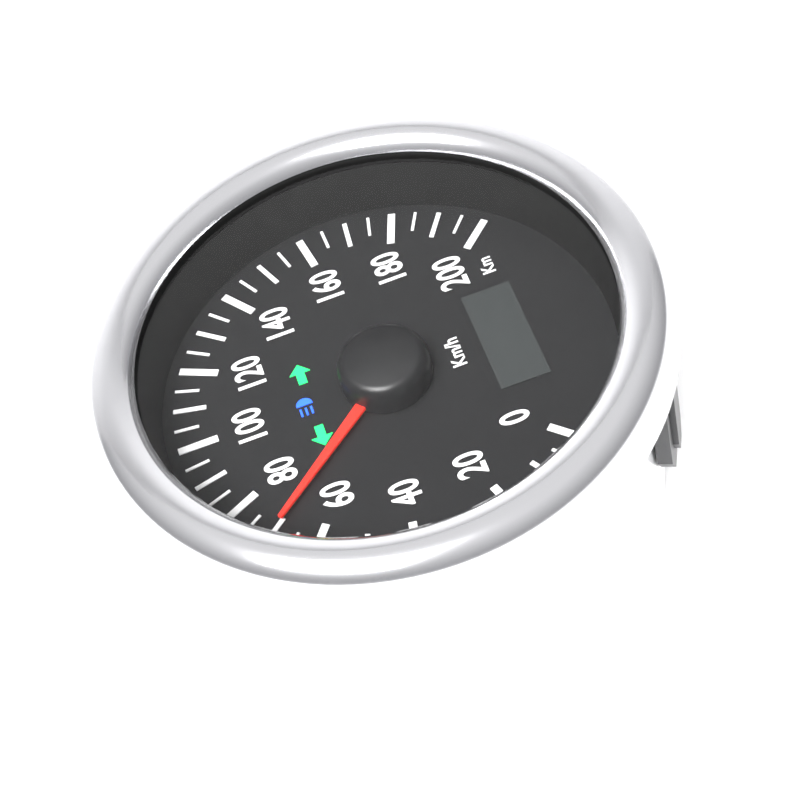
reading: 70 km/h
